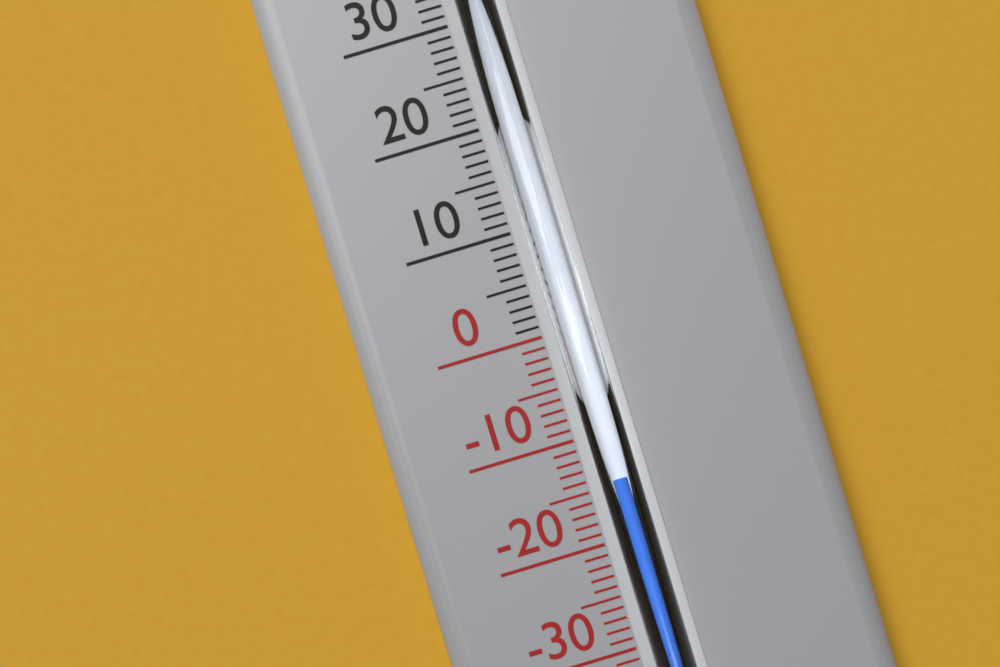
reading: -14 °C
